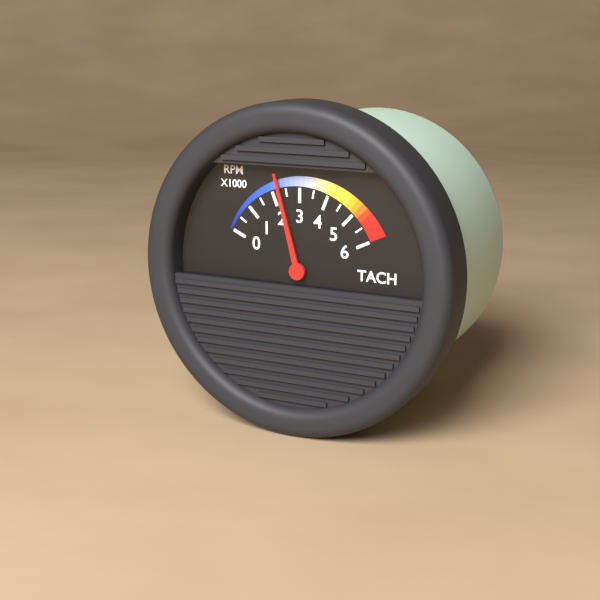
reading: 2300 RPM
